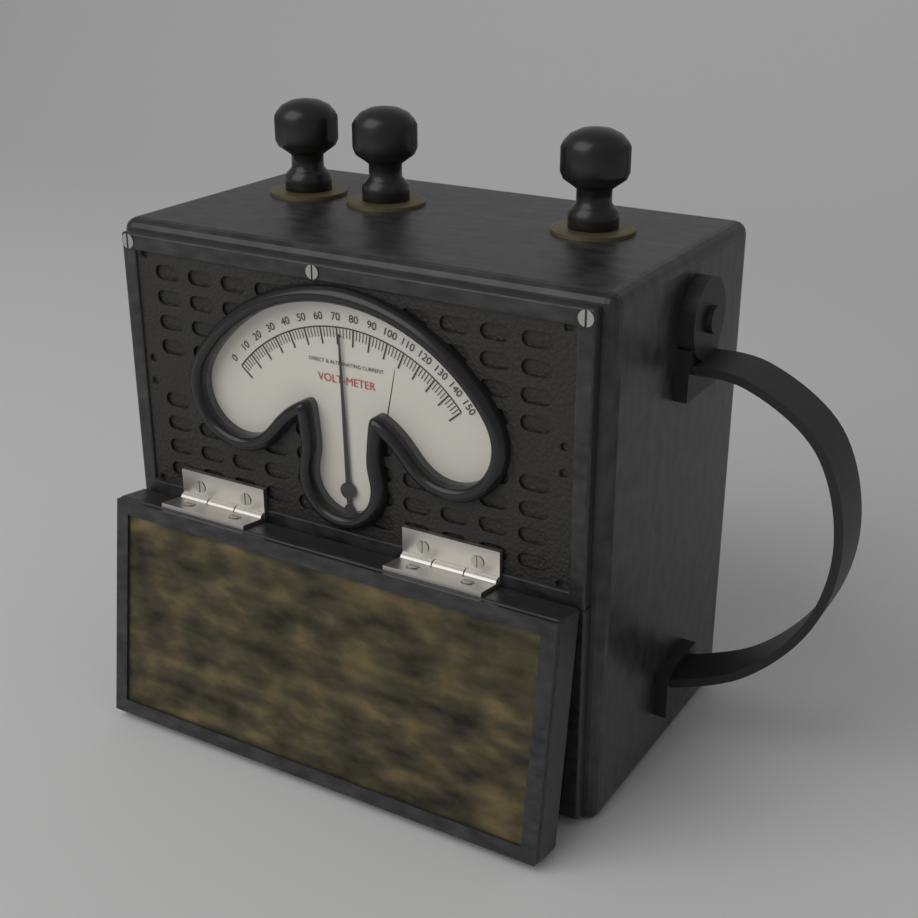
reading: 72 V
